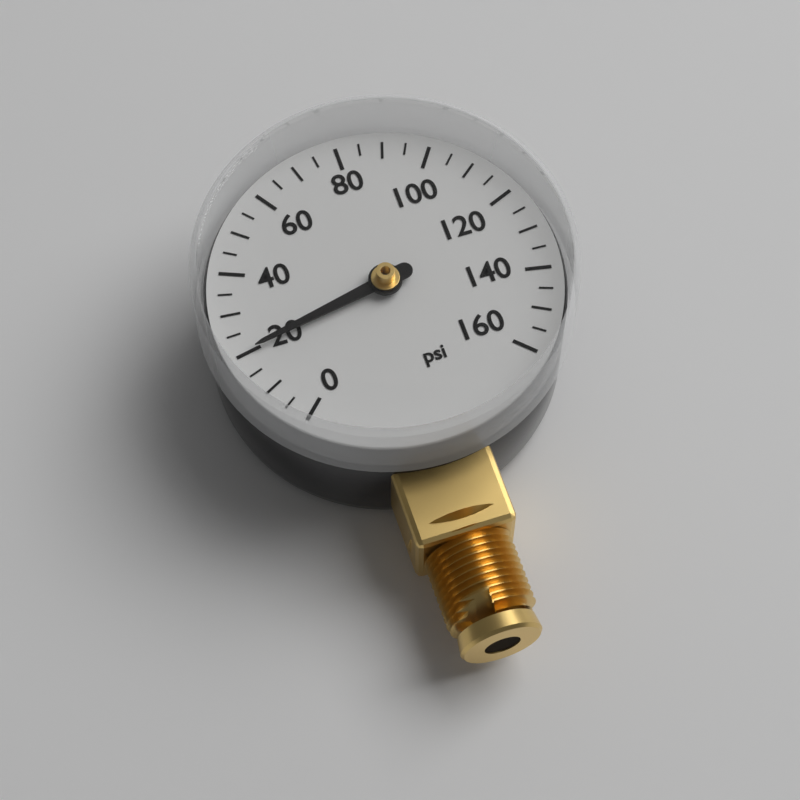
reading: 20 psi
